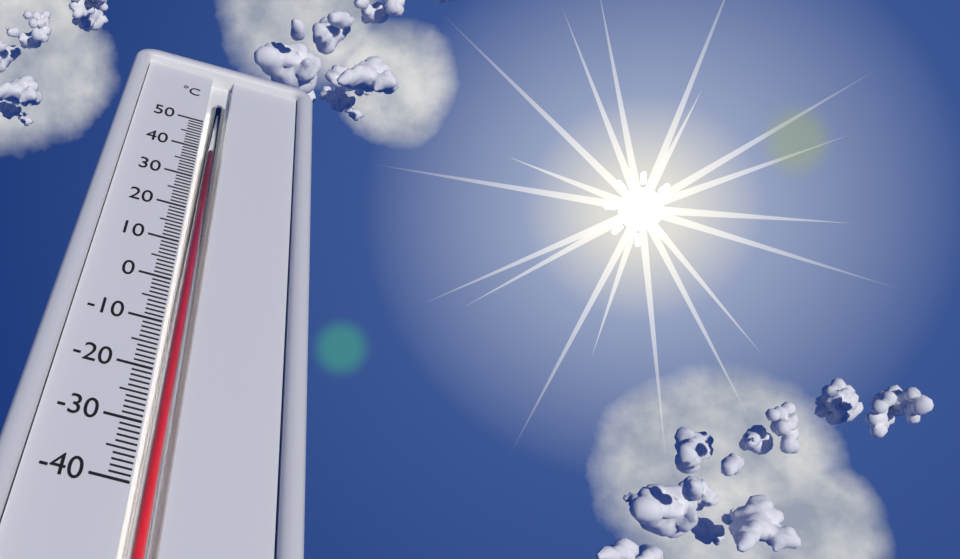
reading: 39 °C
